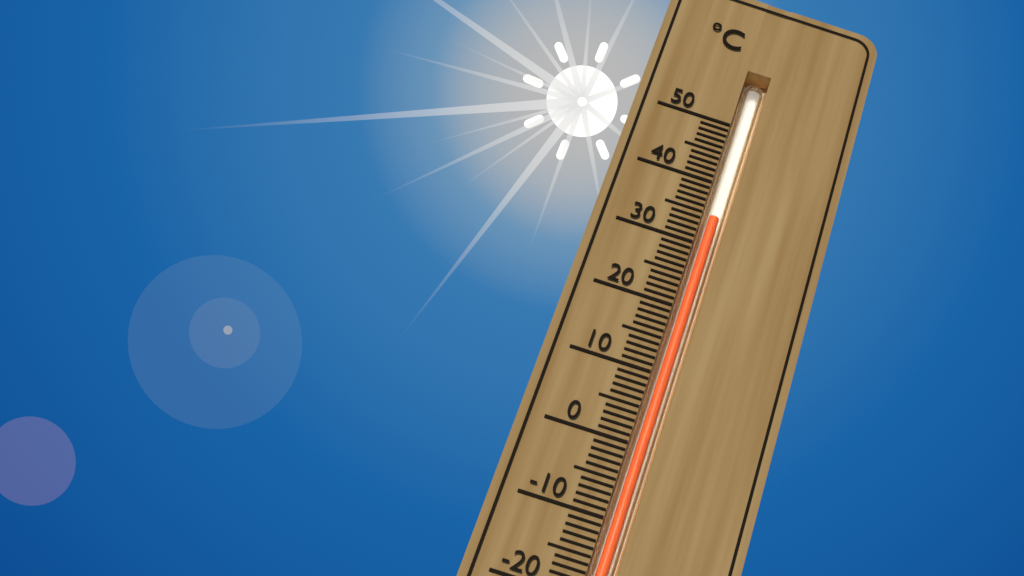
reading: 35 °C
